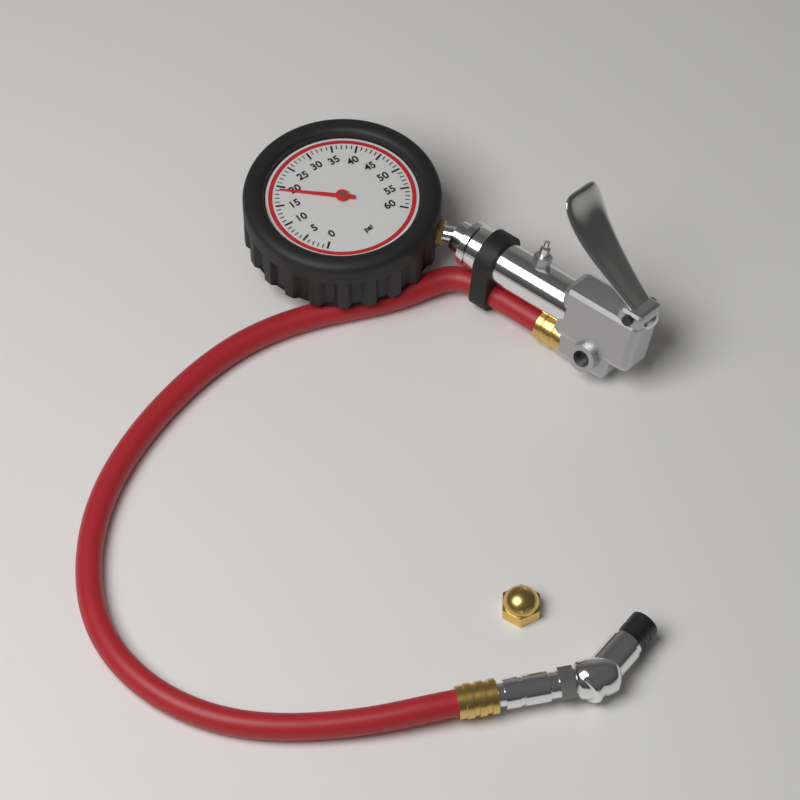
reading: 19 psi
